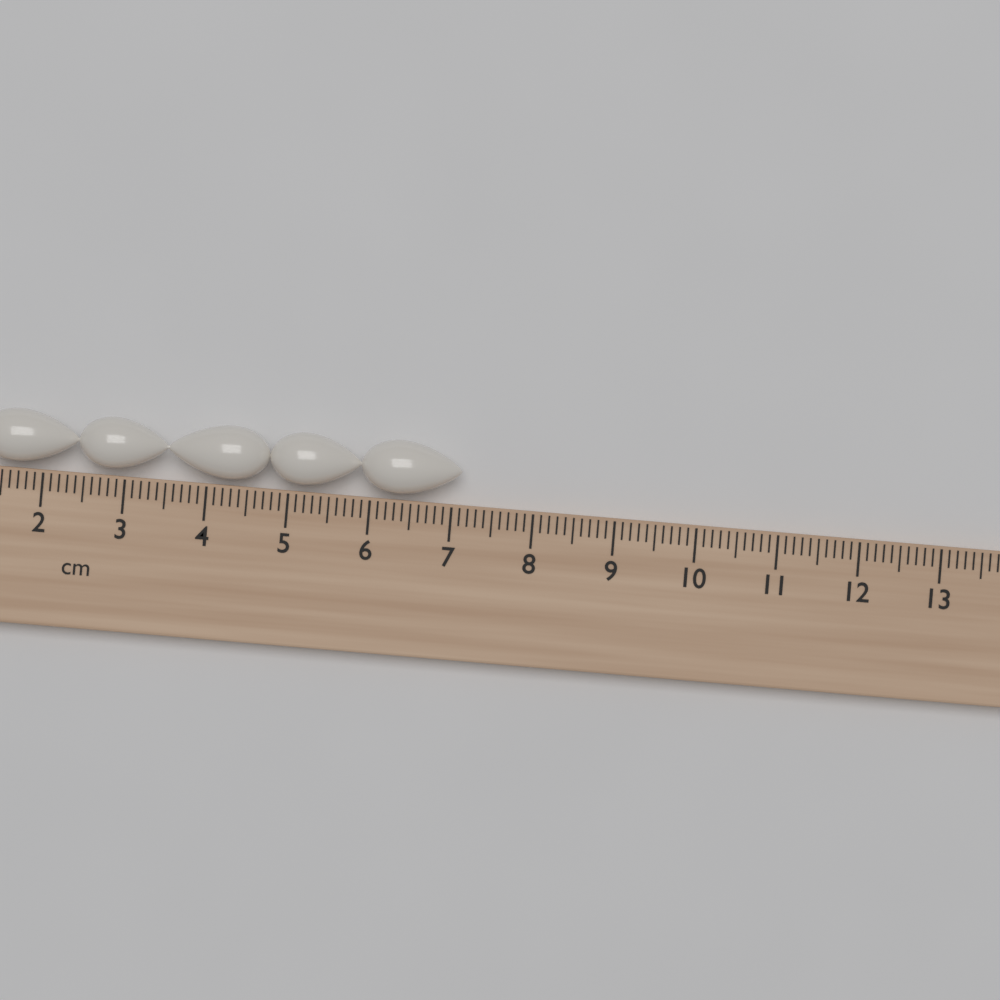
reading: 7.1 cm
